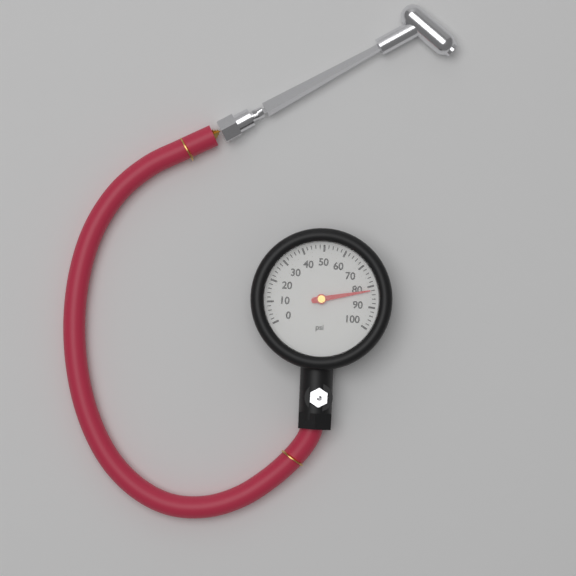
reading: 82 psi
